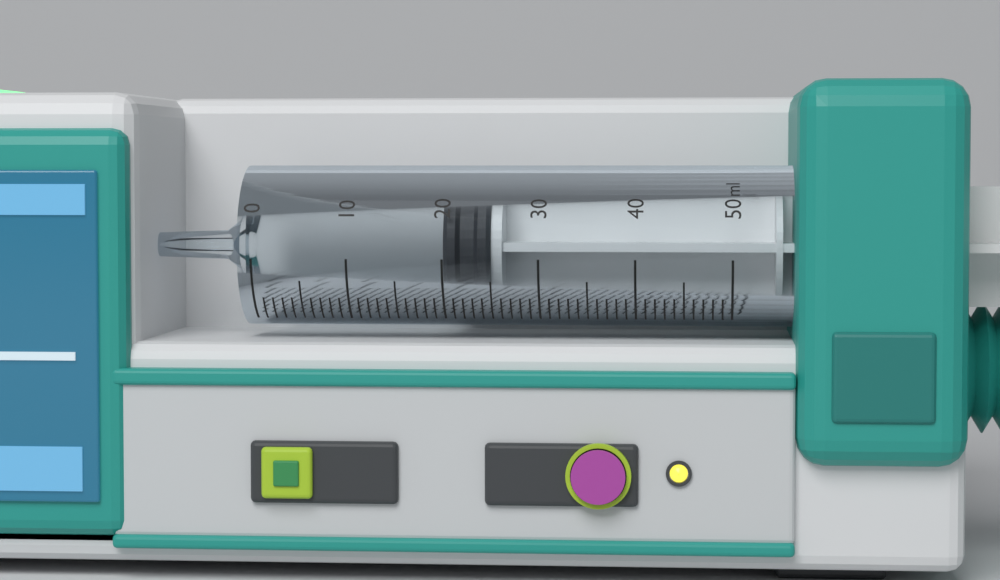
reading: 20 ml
